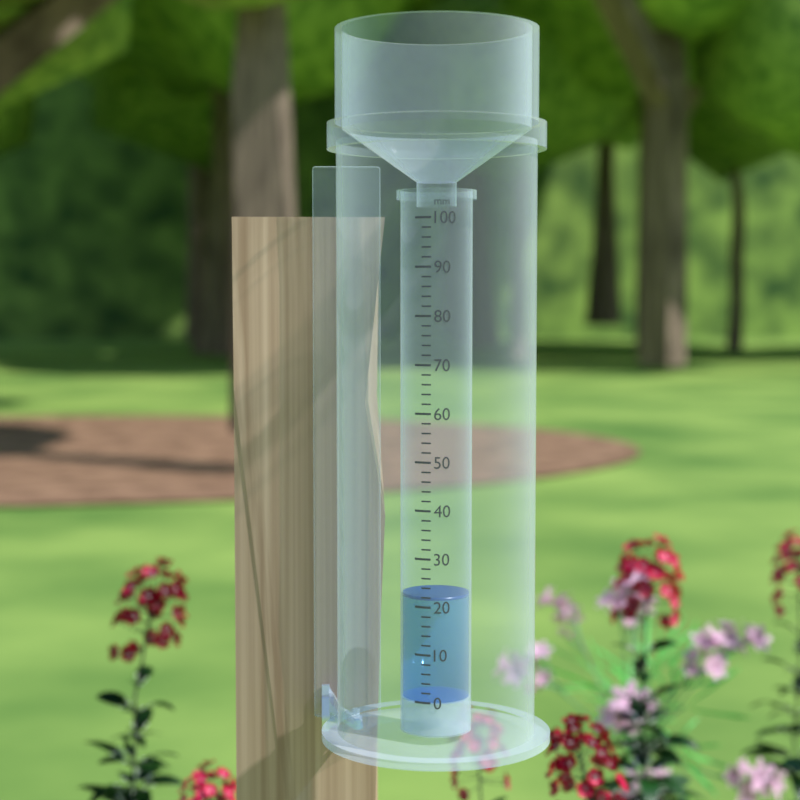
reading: 22 mm
